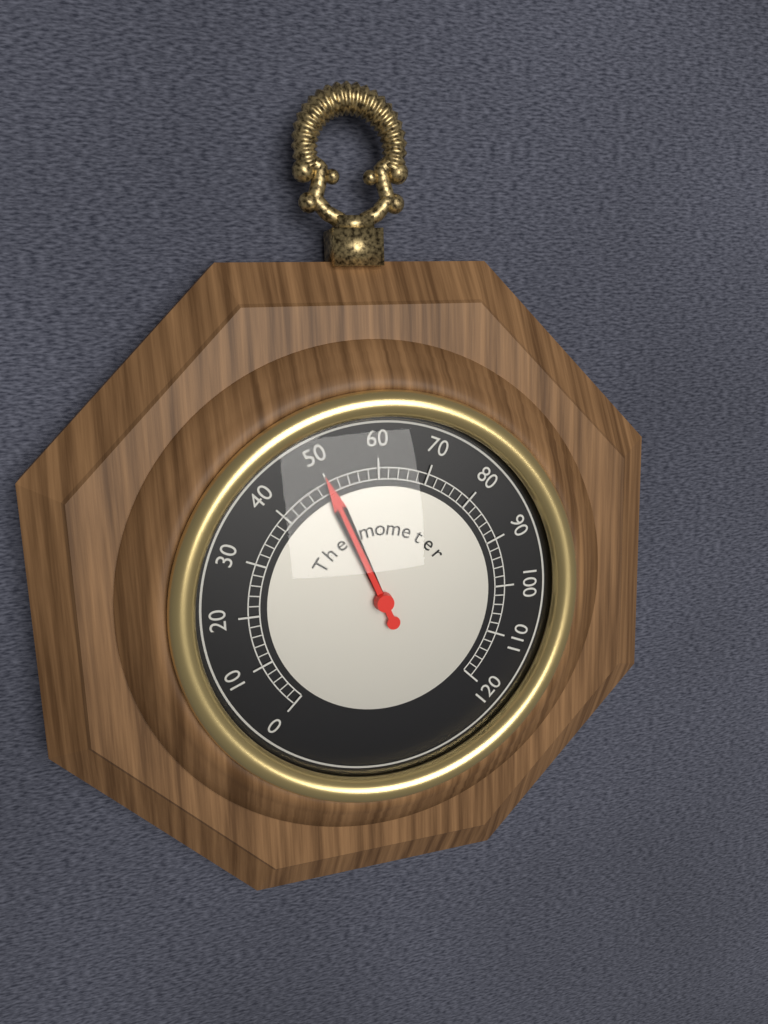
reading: 50 (no unit)
